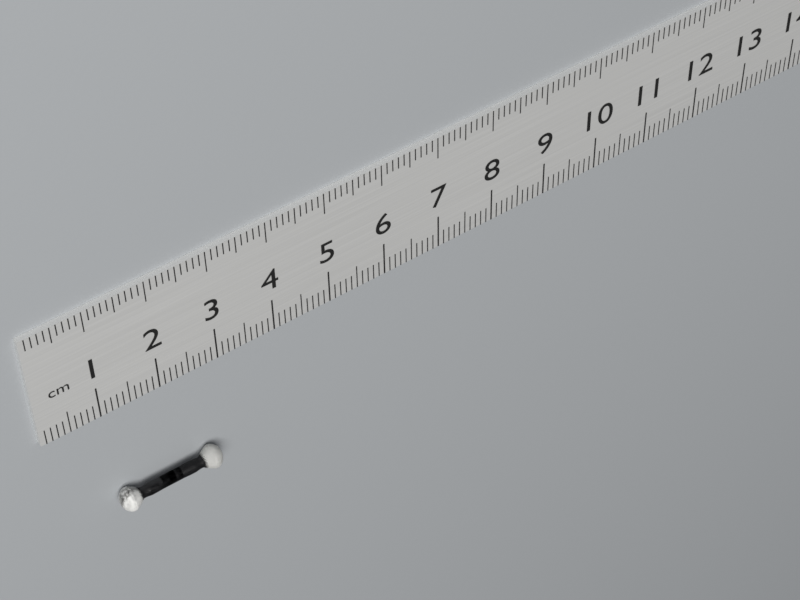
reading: 2.8 cm
